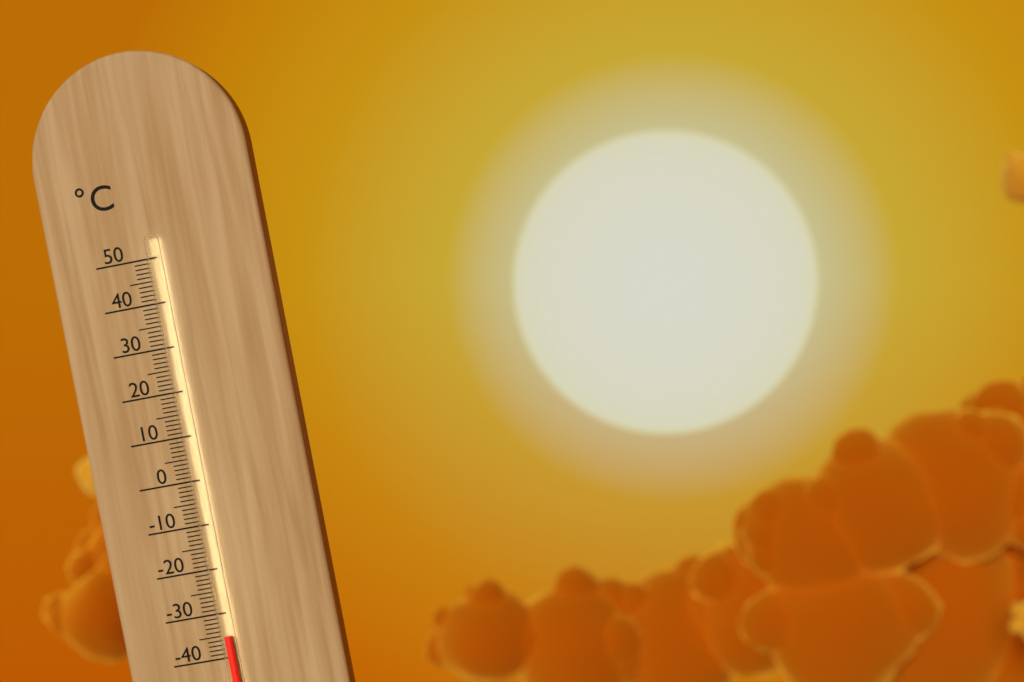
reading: -35 °C
